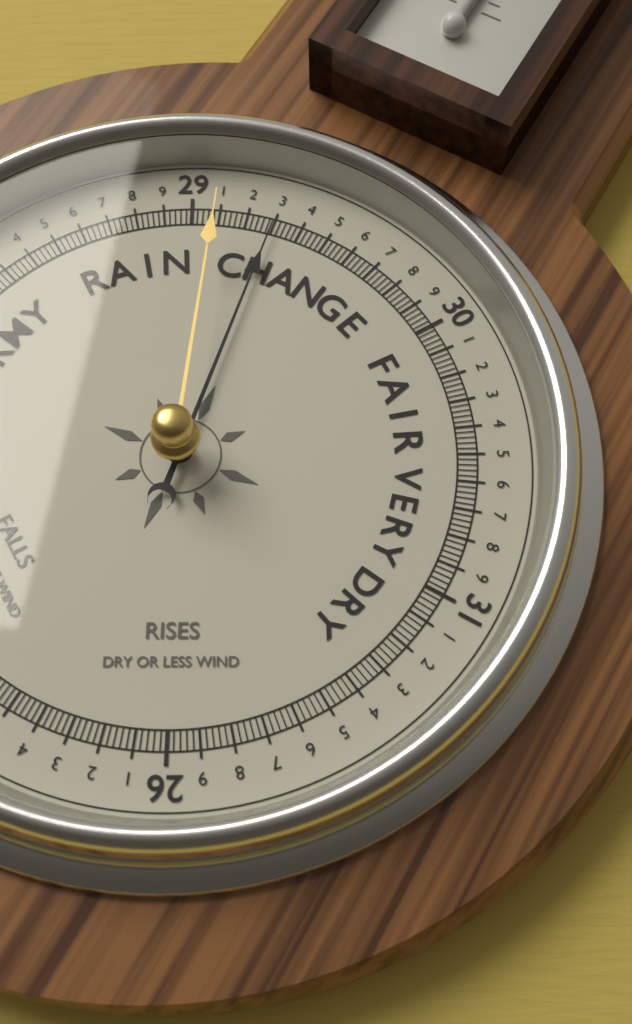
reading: 29.30 (no unit)
